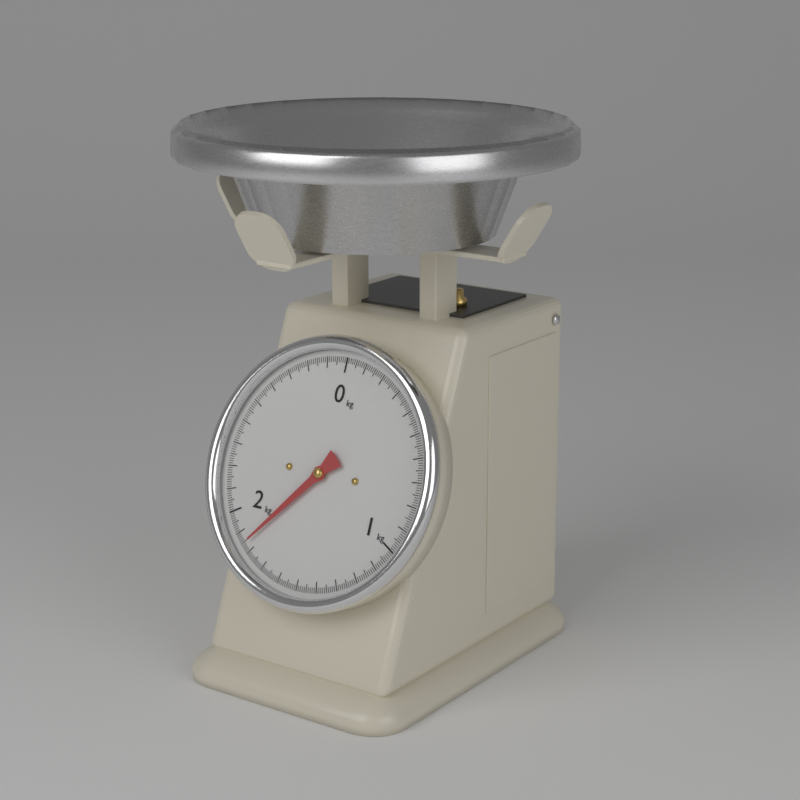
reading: 1.84 kg
